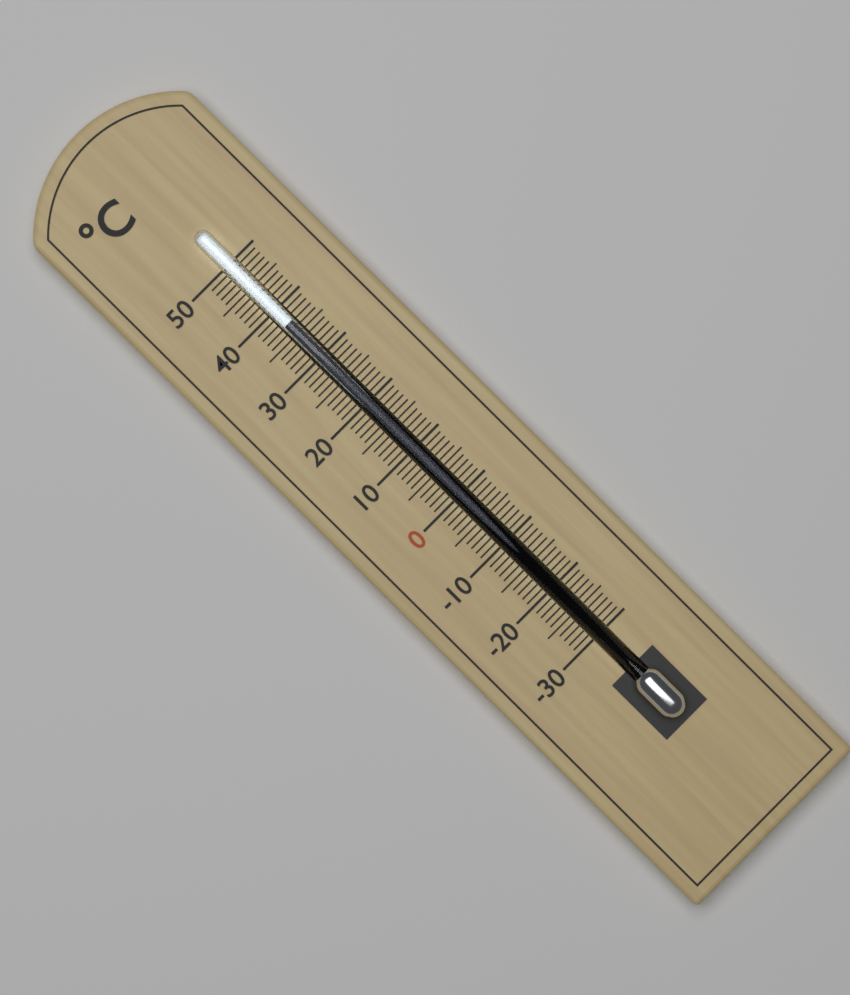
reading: 37 °C
